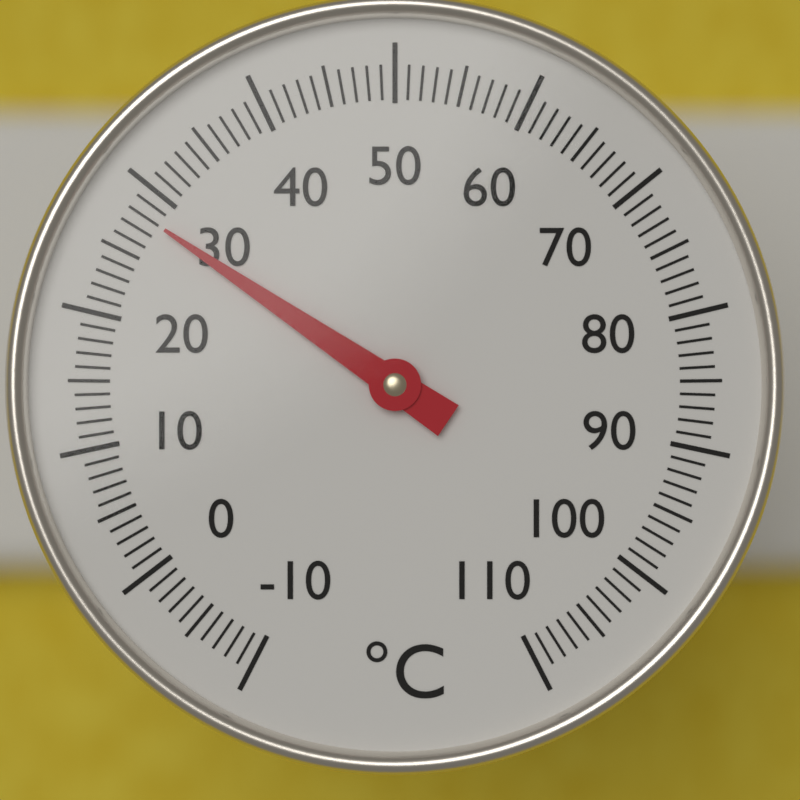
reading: 28 °C
